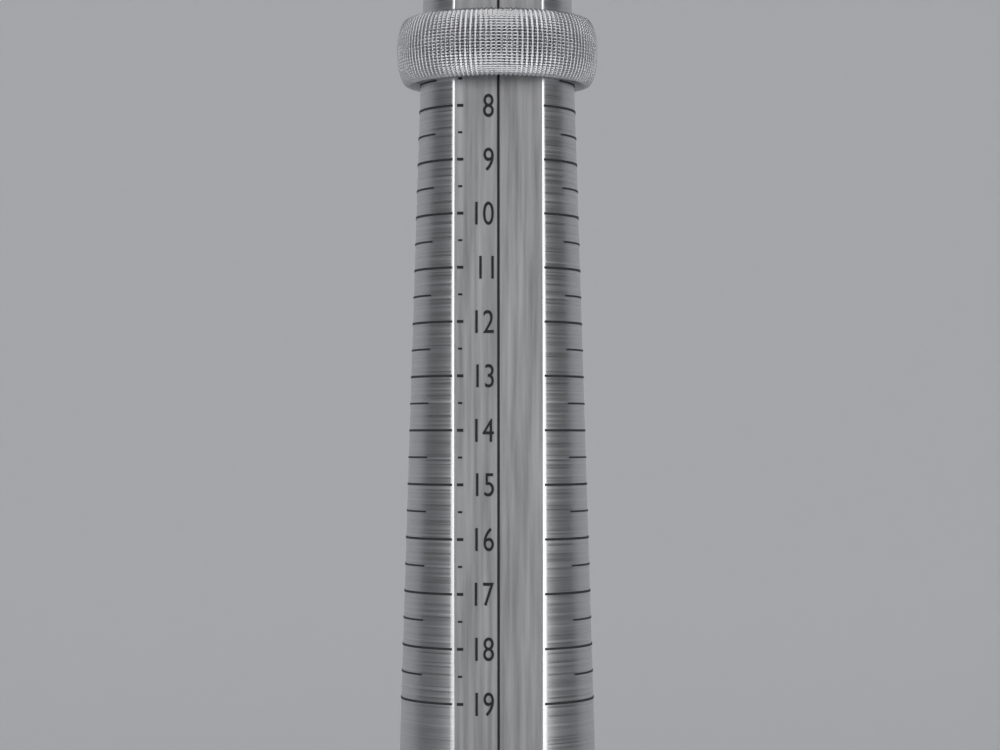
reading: 7.5 (no unit)
